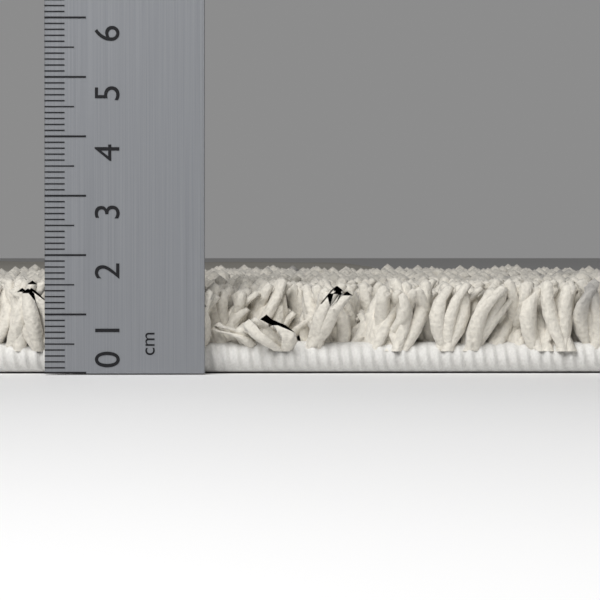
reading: 1.7 cm
